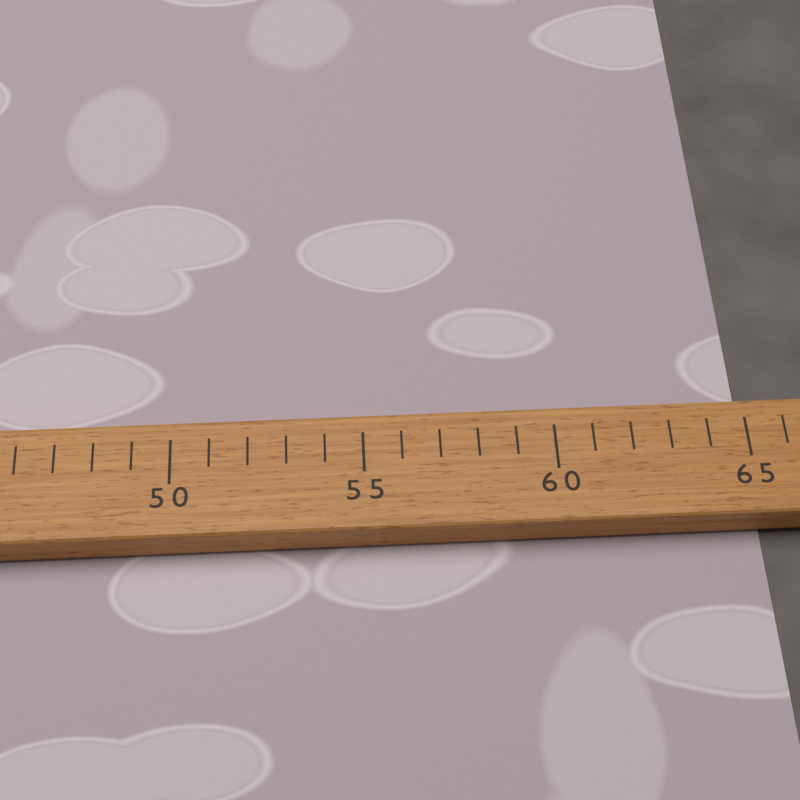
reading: 65 (no unit)
